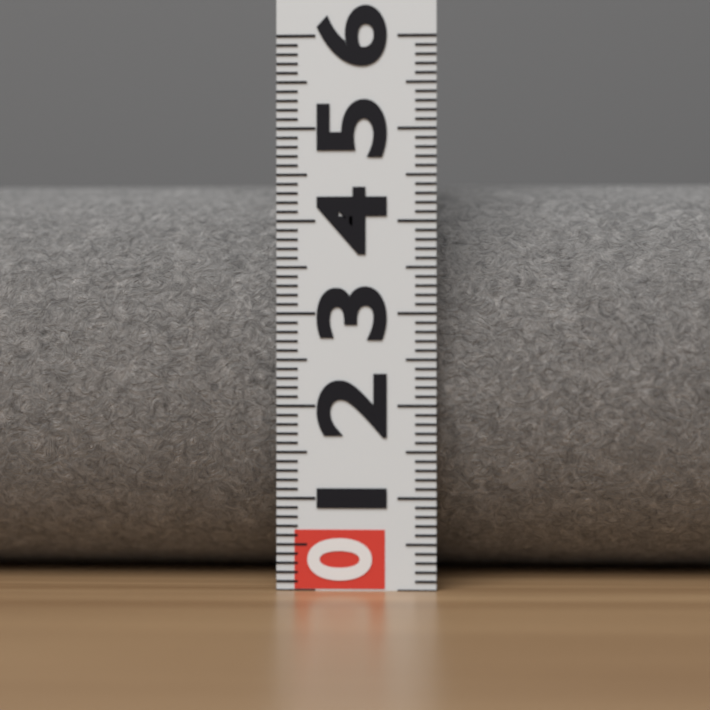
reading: 4.6 (no unit)
